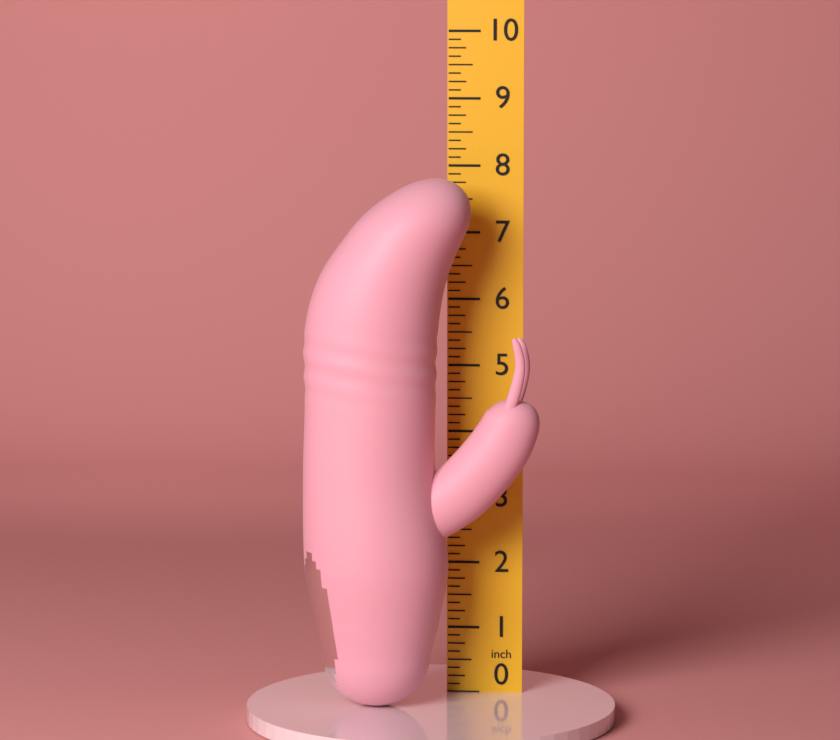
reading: 7.875 in
